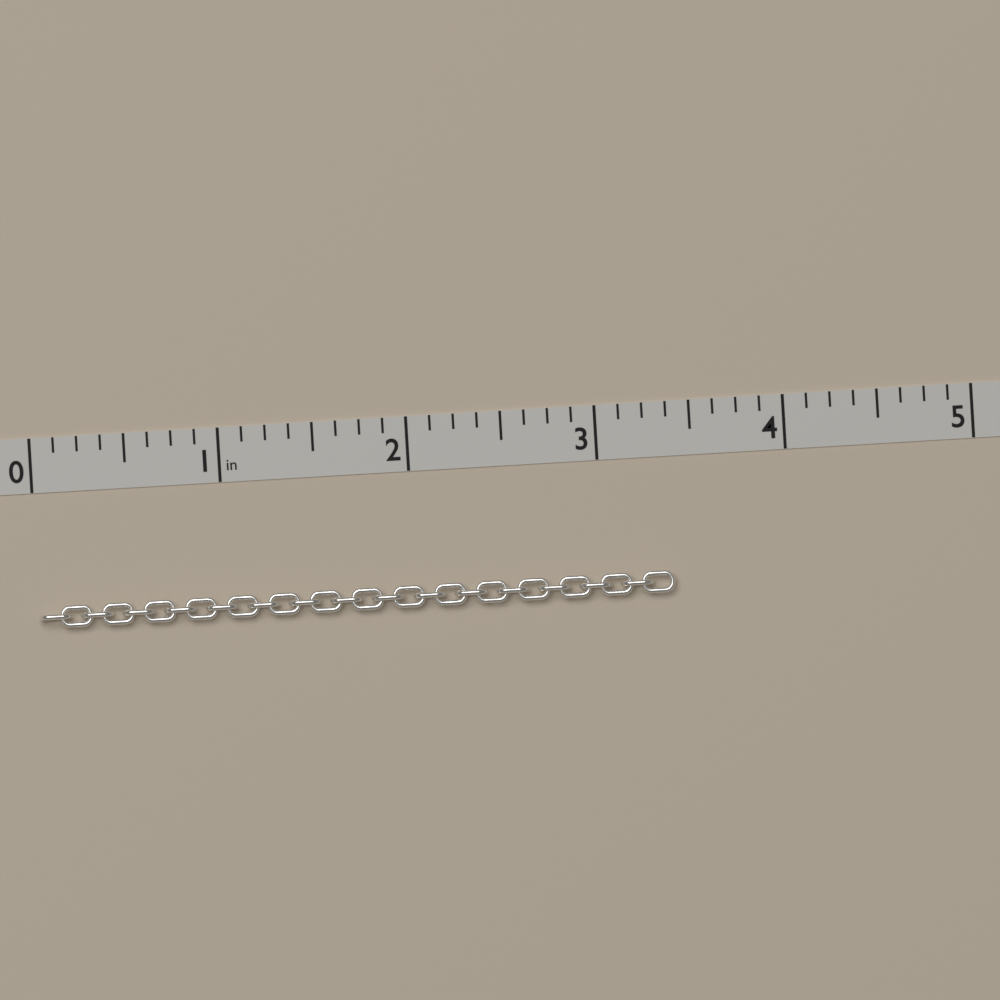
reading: 3.375 in
